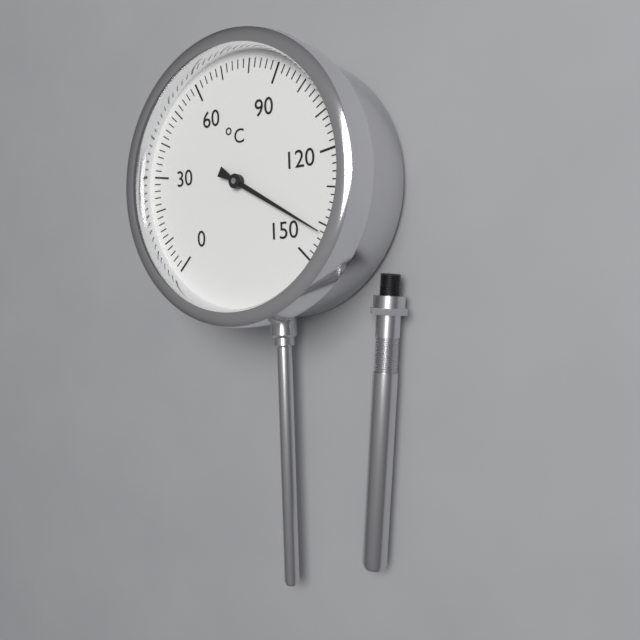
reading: 142 °C
